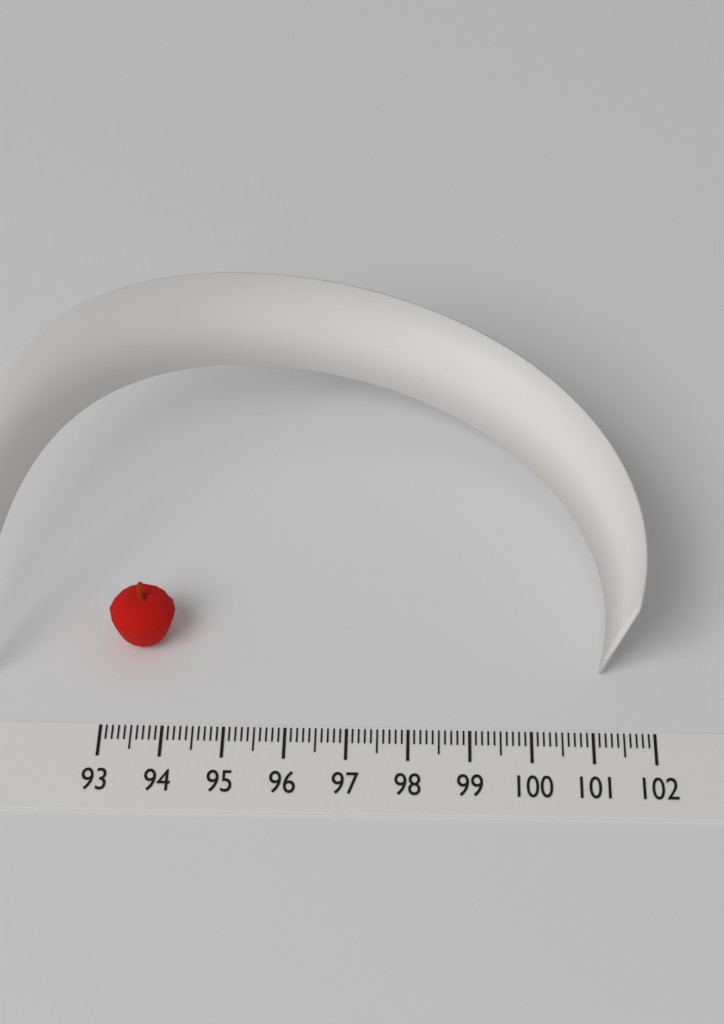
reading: 94.1 (no unit)
